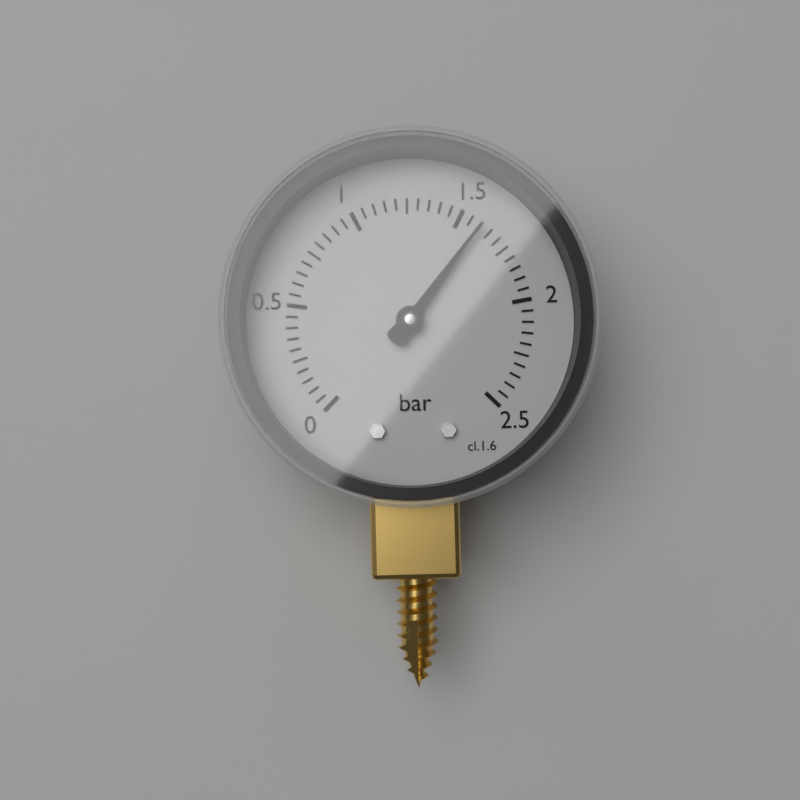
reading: 1.60 bar
